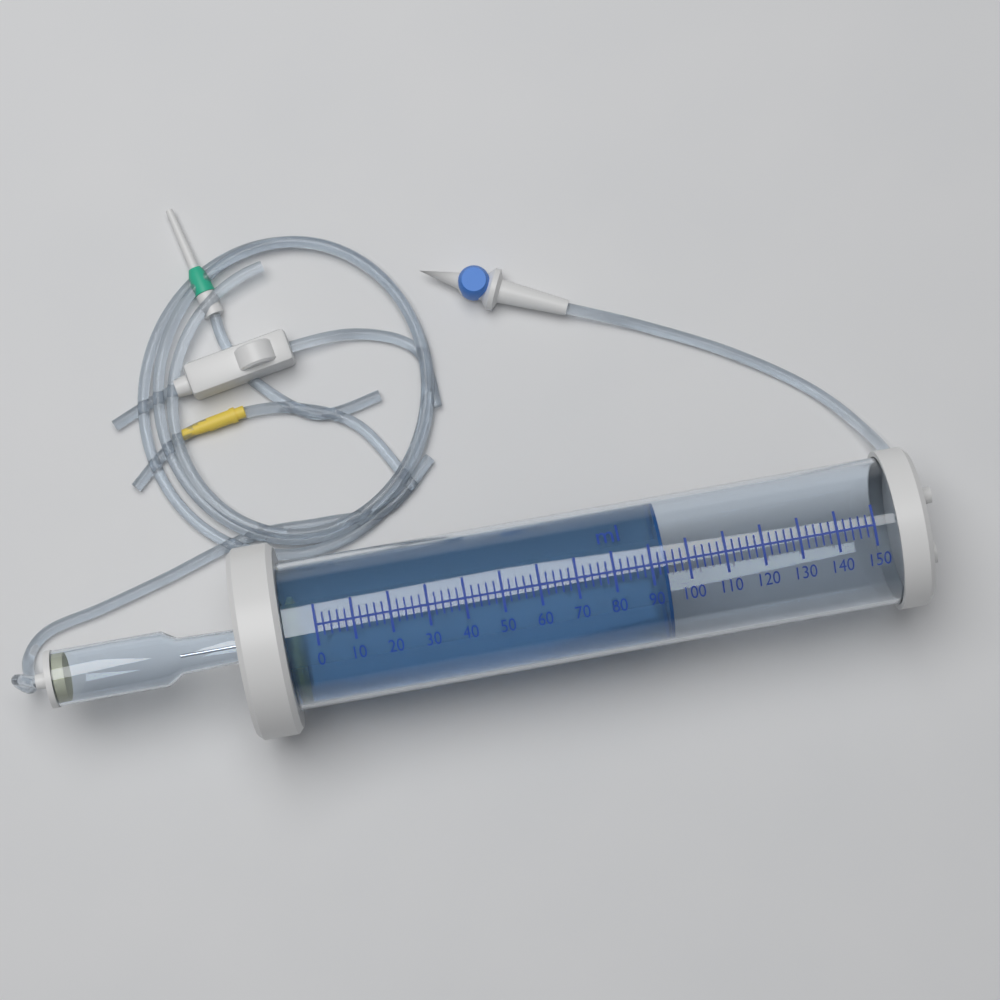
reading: 94 ml
